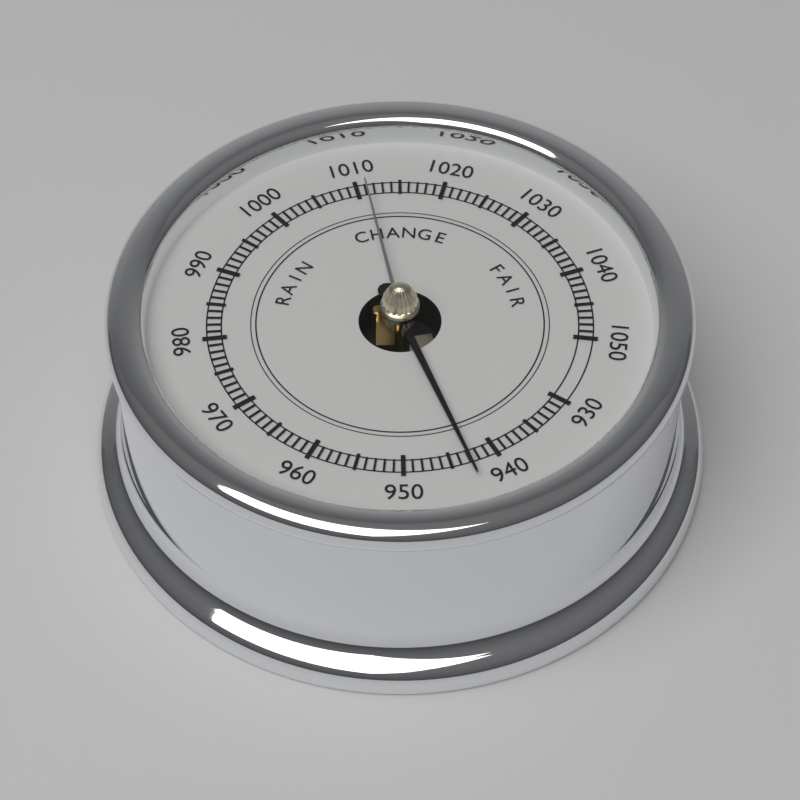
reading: 943 (no unit)
